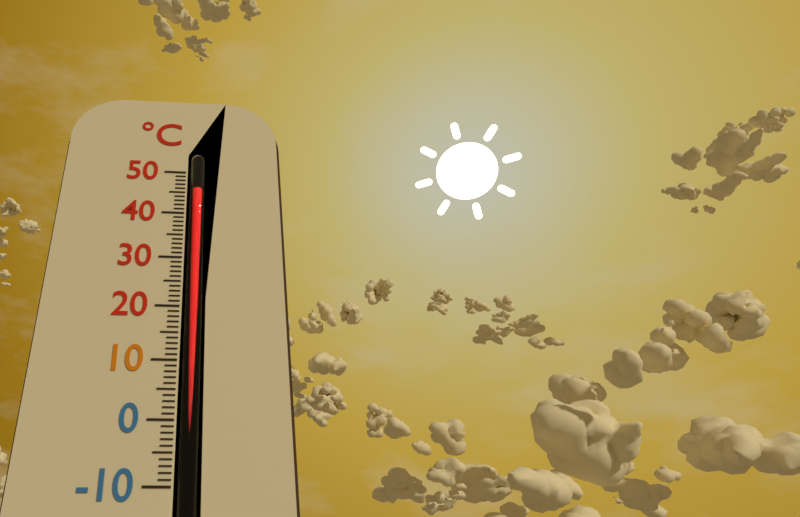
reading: 46 °C
